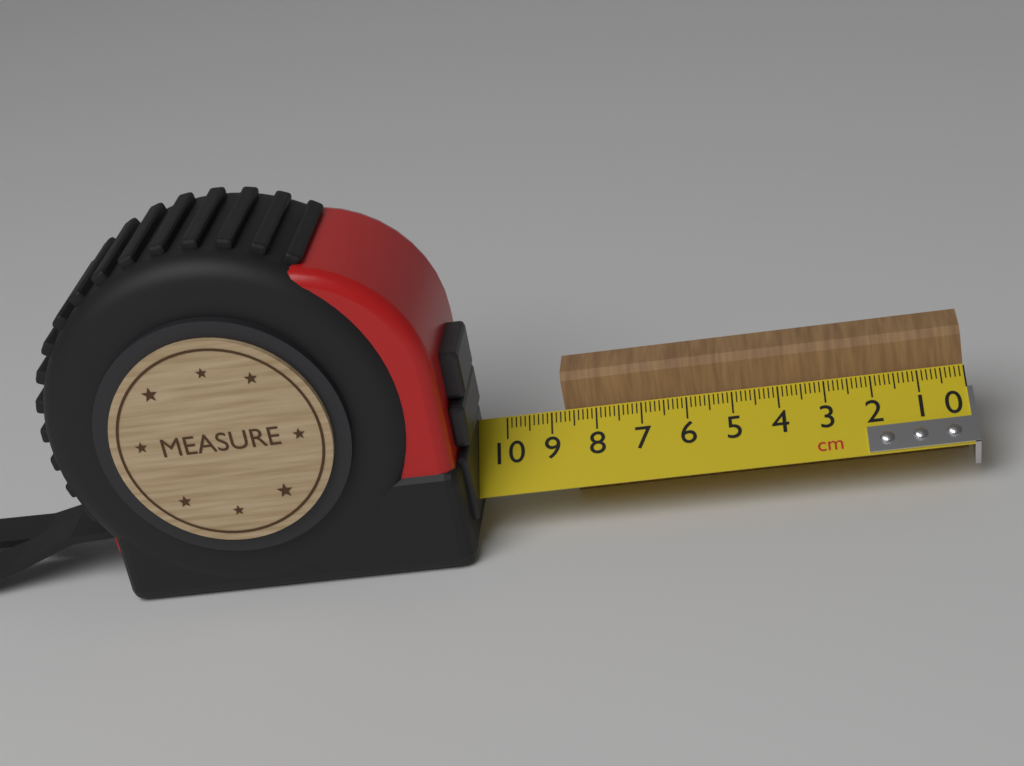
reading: 8.7 cm
